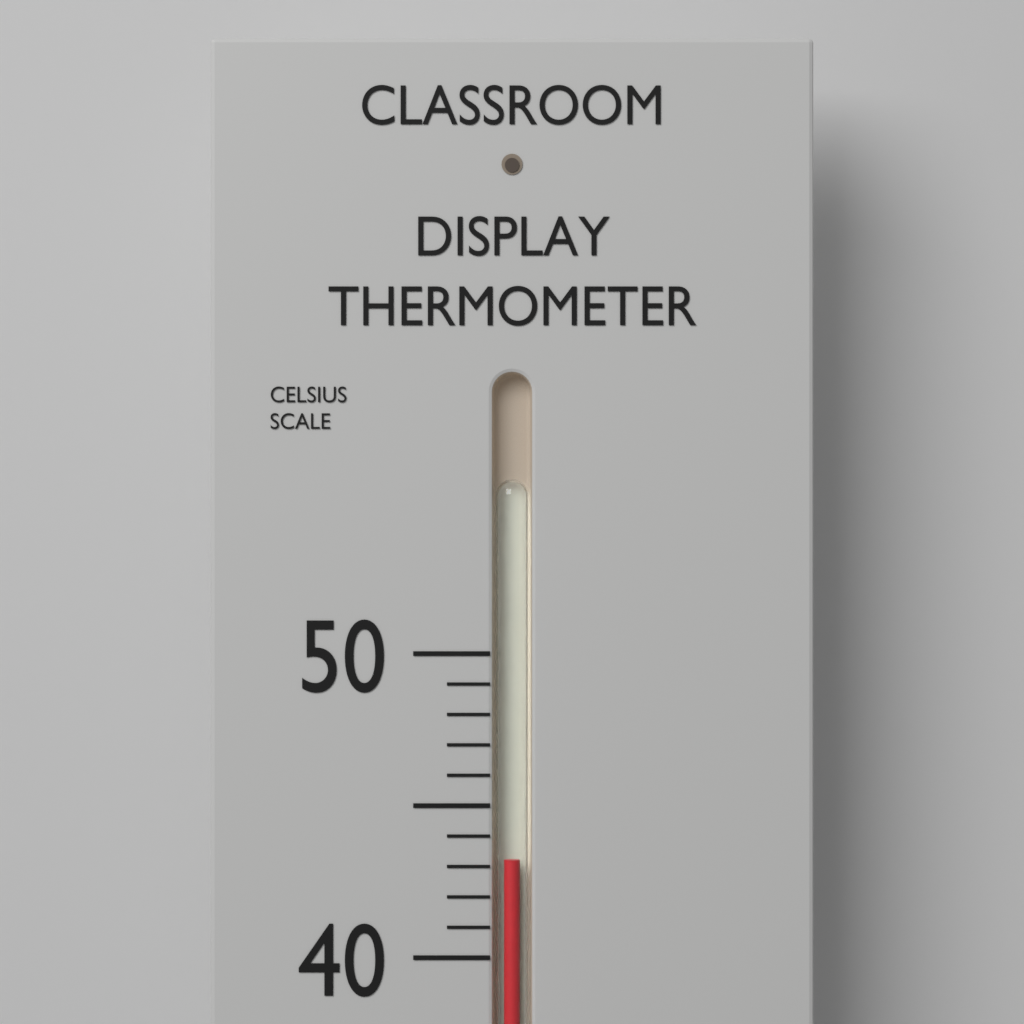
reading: 43.2 °C
